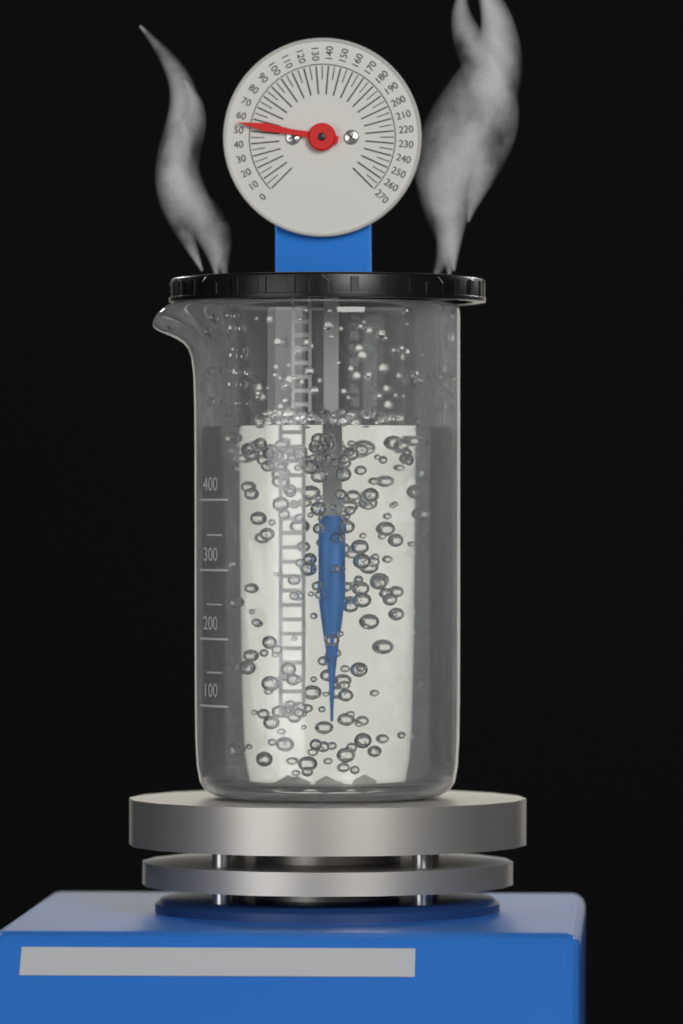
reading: 55 (no unit)
